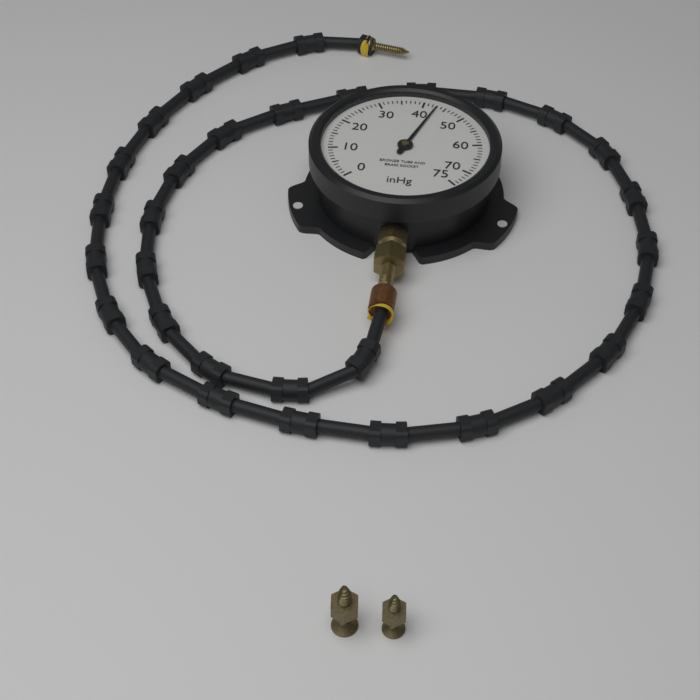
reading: 43 inHg
